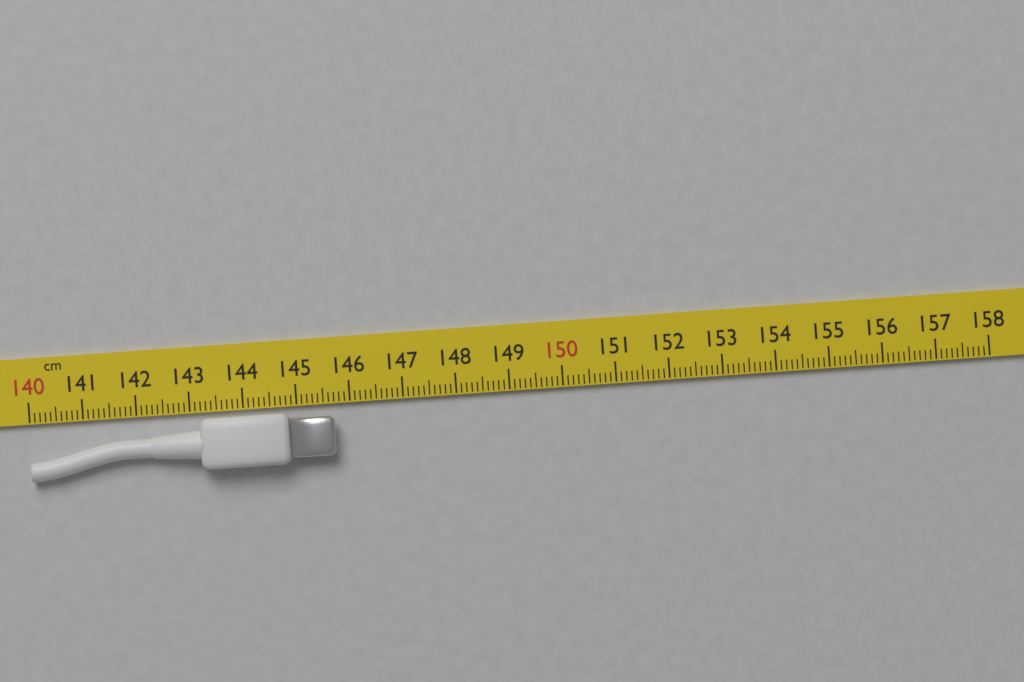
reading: 145.7 cm
